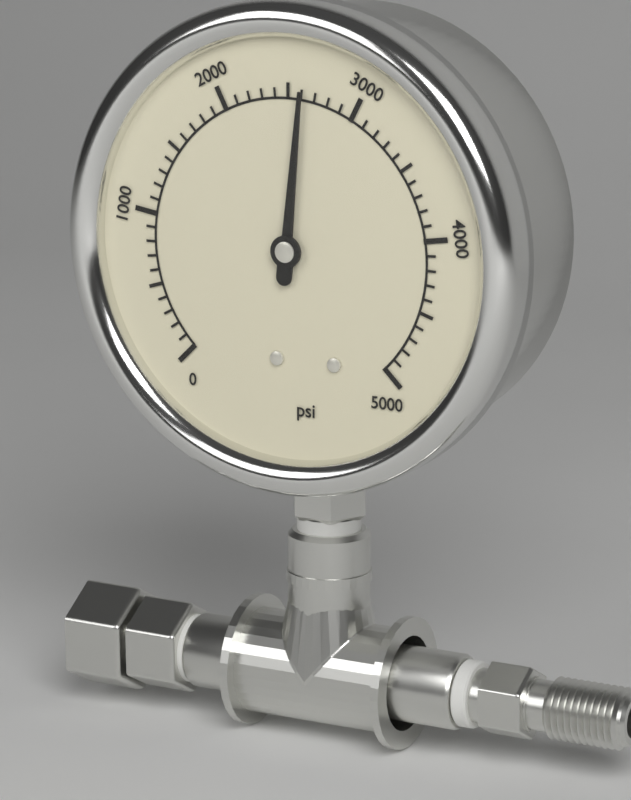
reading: 2600 psi
